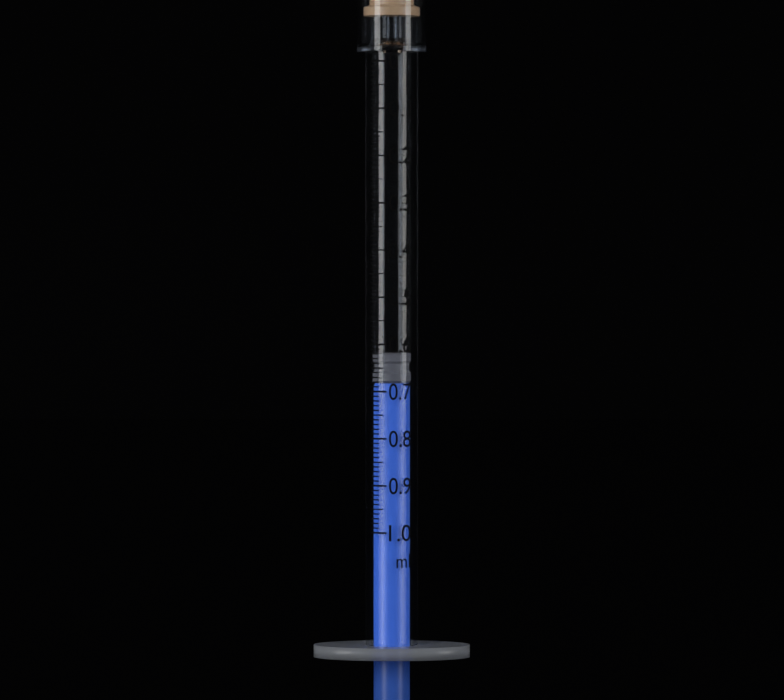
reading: 0.62 ml
